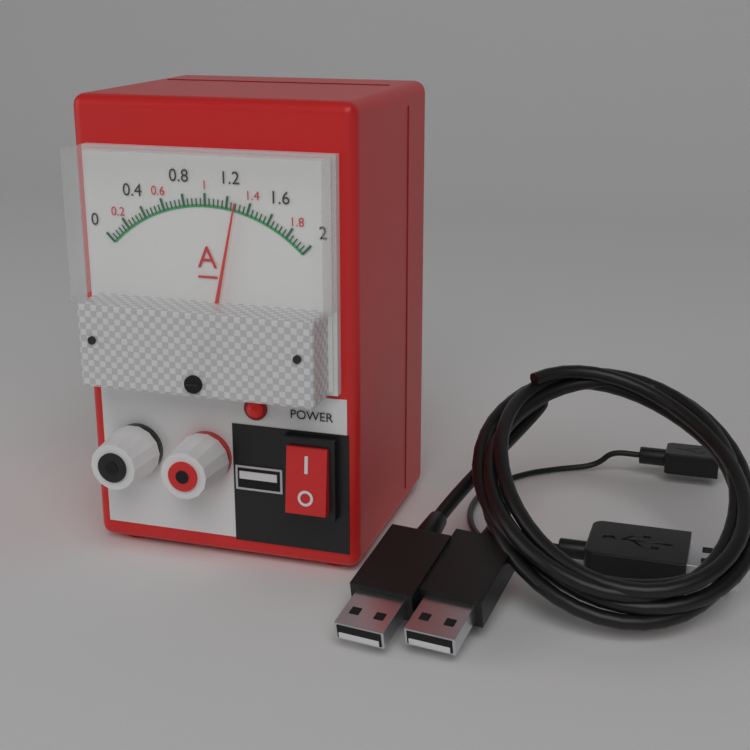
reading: 1.28 A
